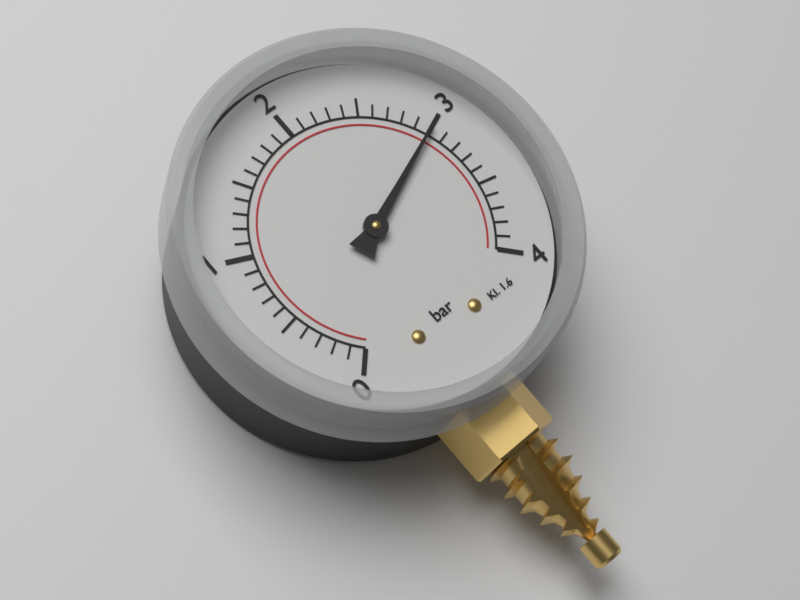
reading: 3.0 bar
